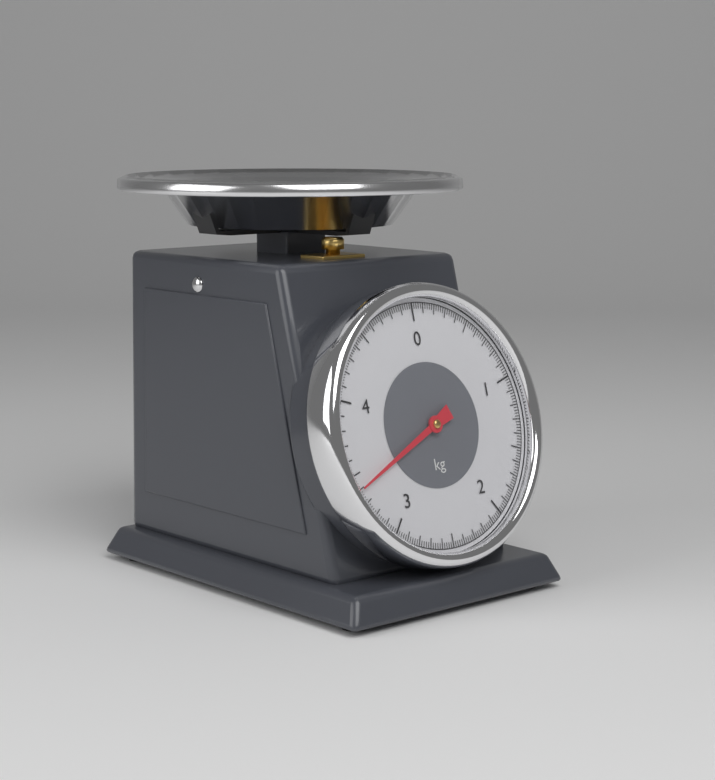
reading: 3.40 kg
